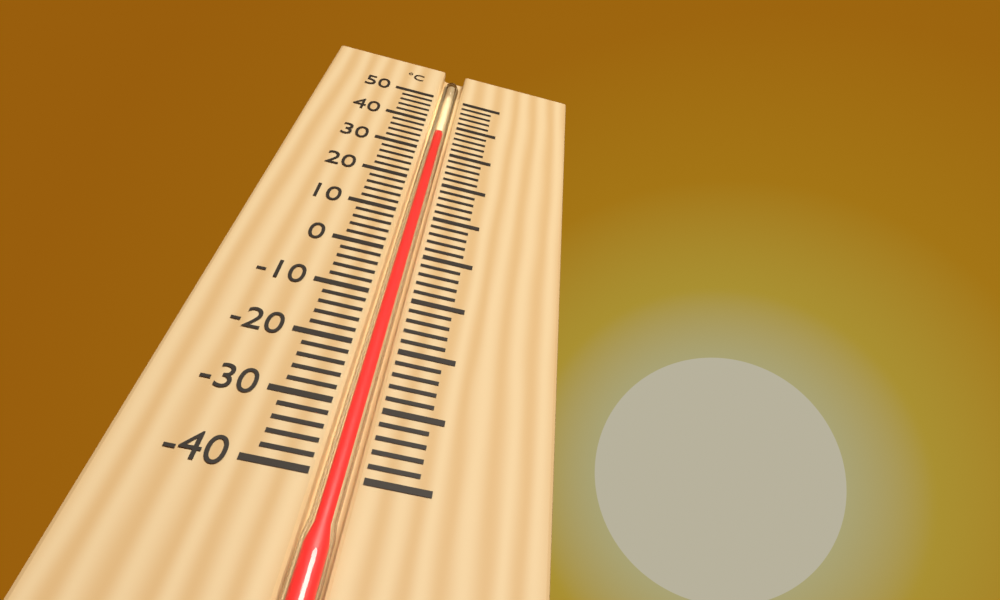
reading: 36 °C
